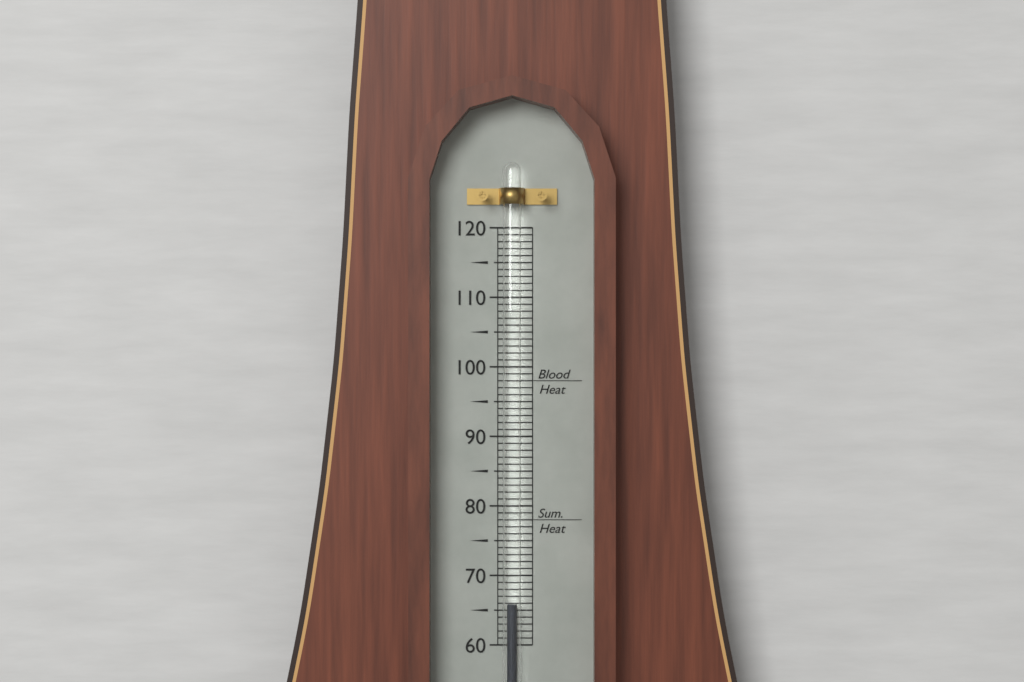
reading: 66 (no unit)
